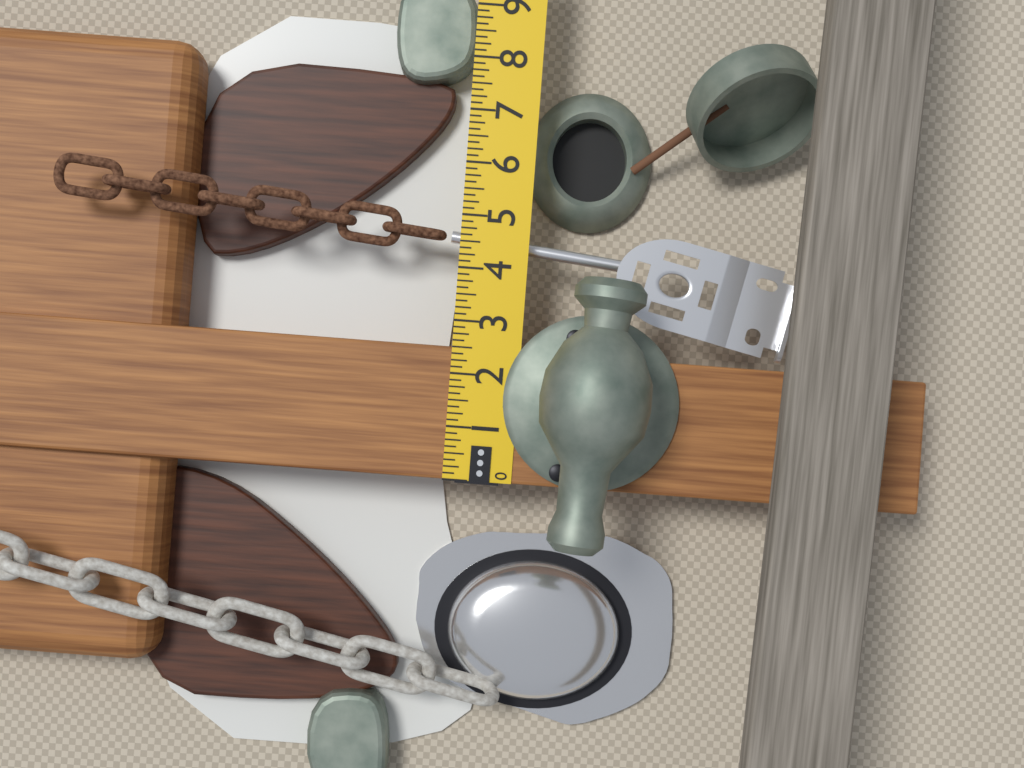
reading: 2.500 in
